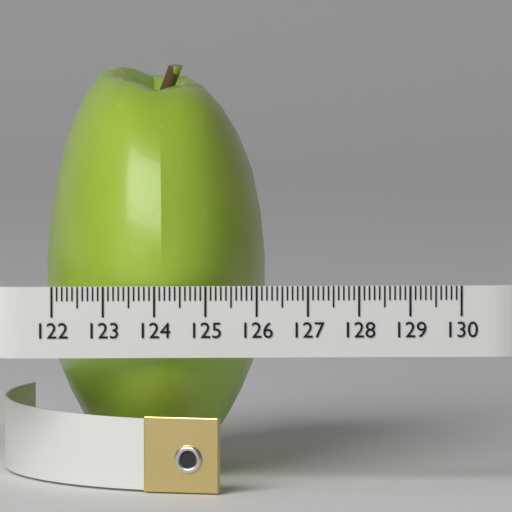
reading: 126.3 (no unit)
